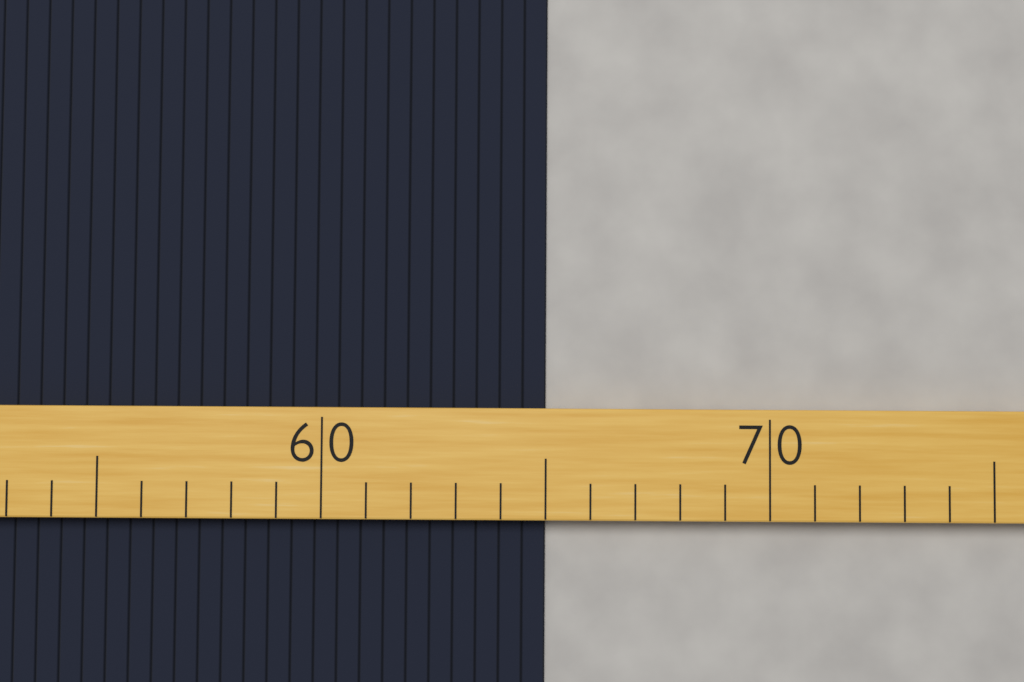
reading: 65 (no unit)
